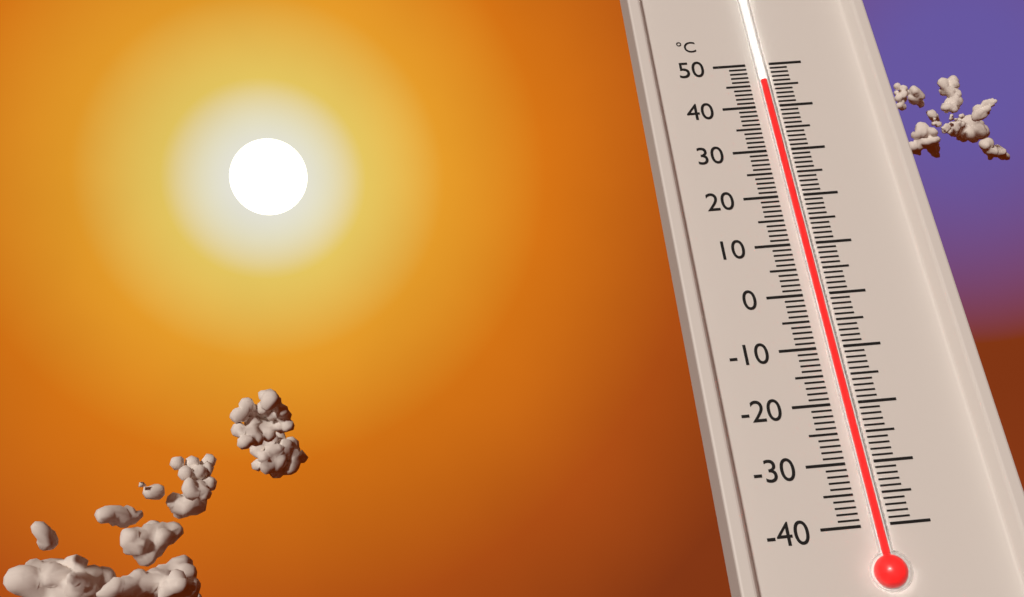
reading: 45 °C
